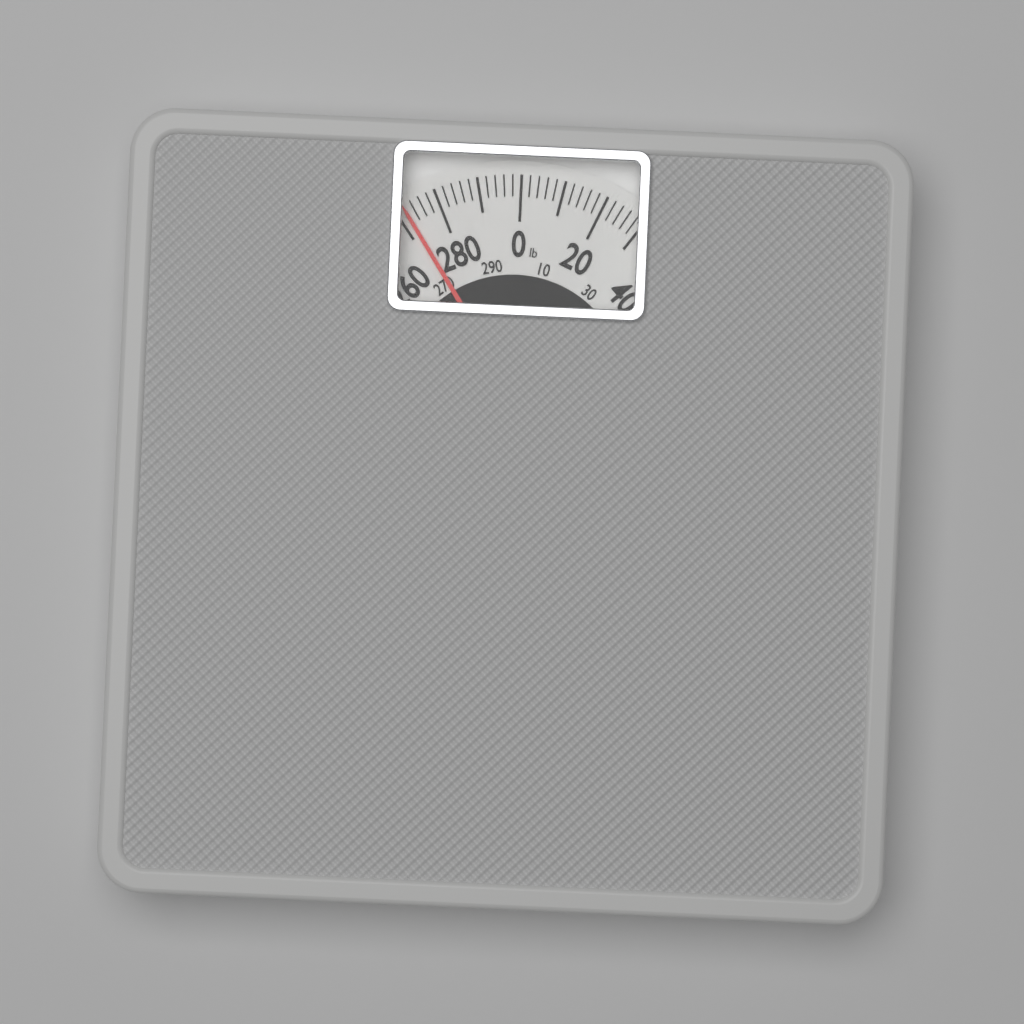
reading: 272 lb
